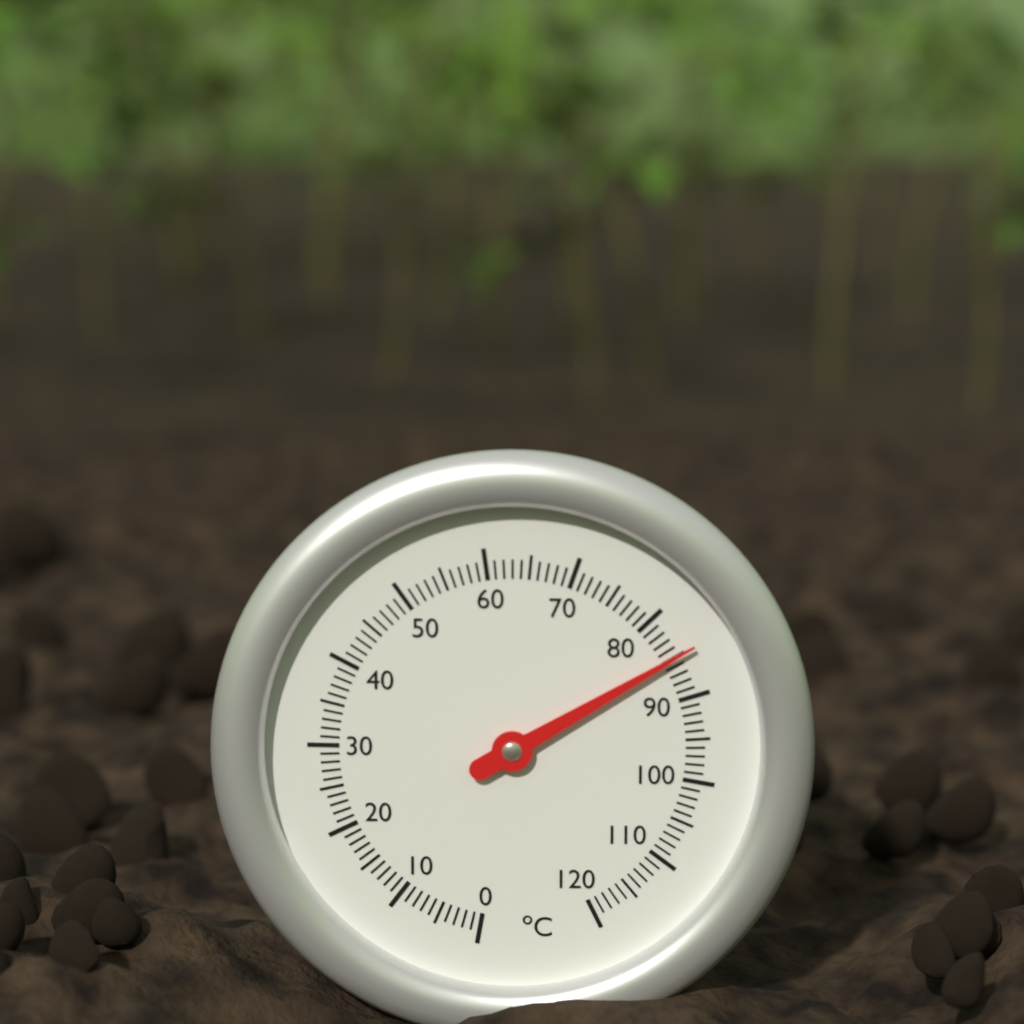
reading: 85 °C
